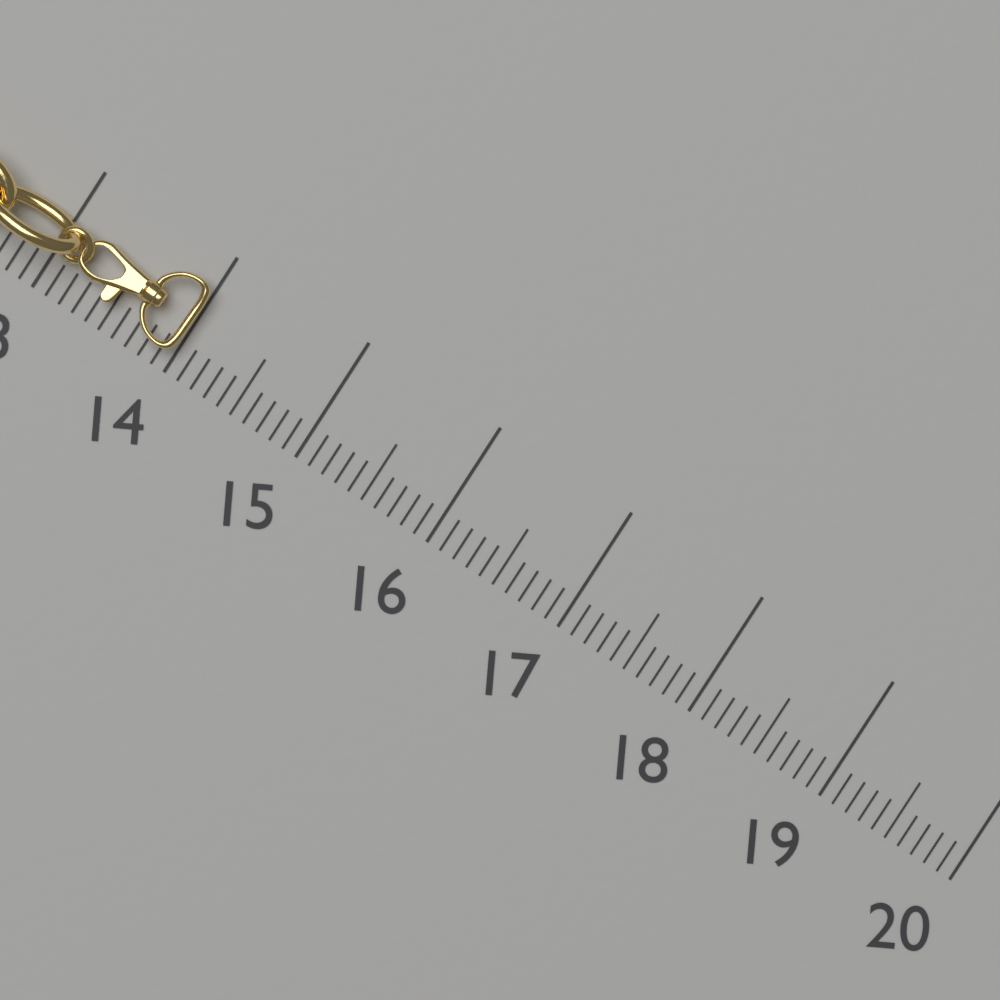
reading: 14.0 (no unit)
